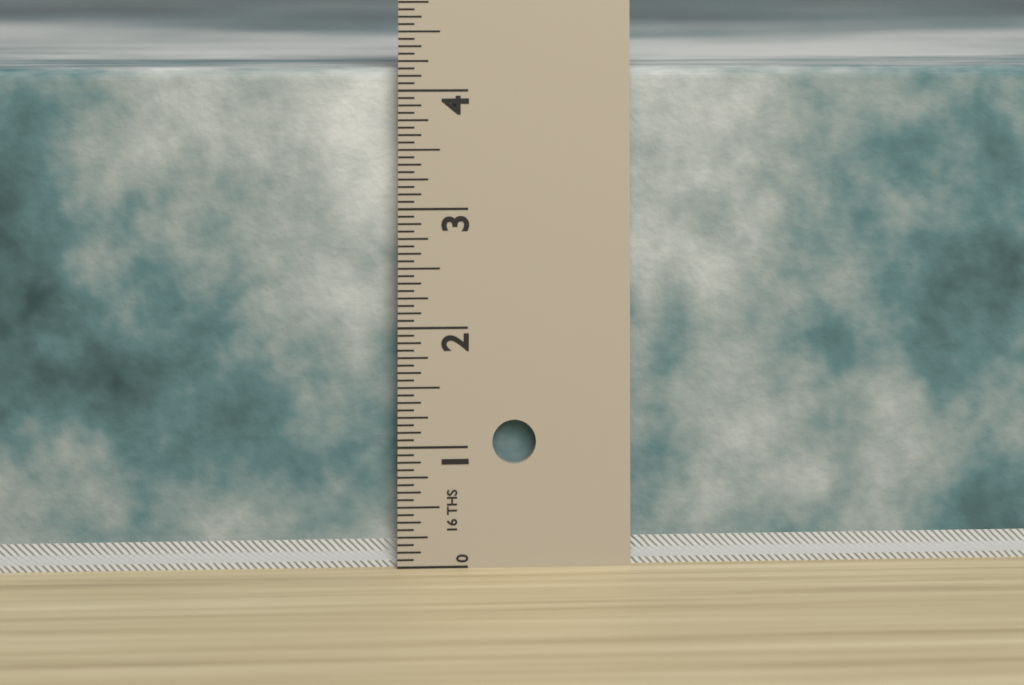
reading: 4.1875 in
